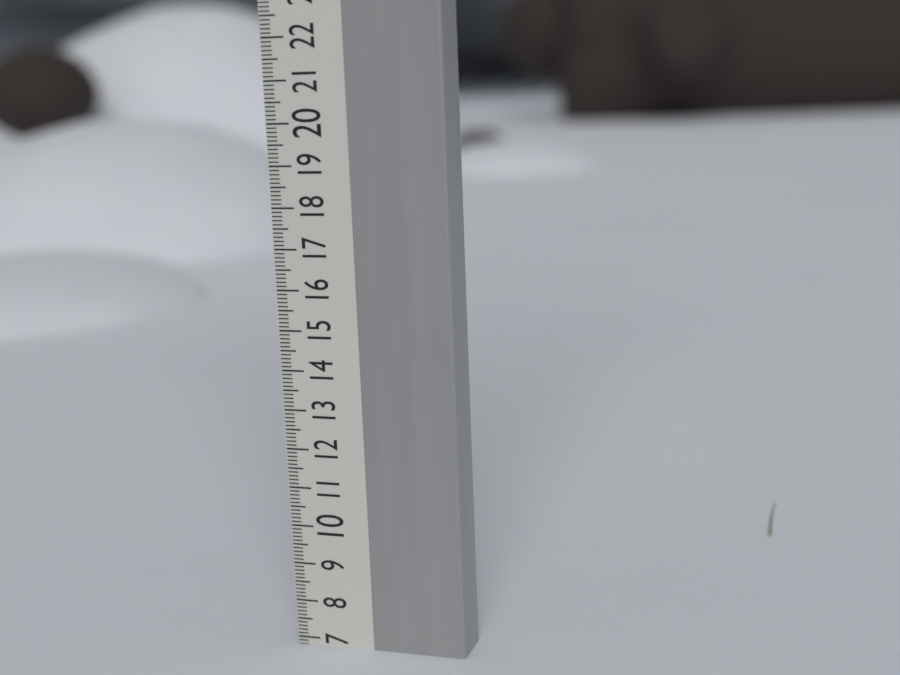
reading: 6.8 cm
